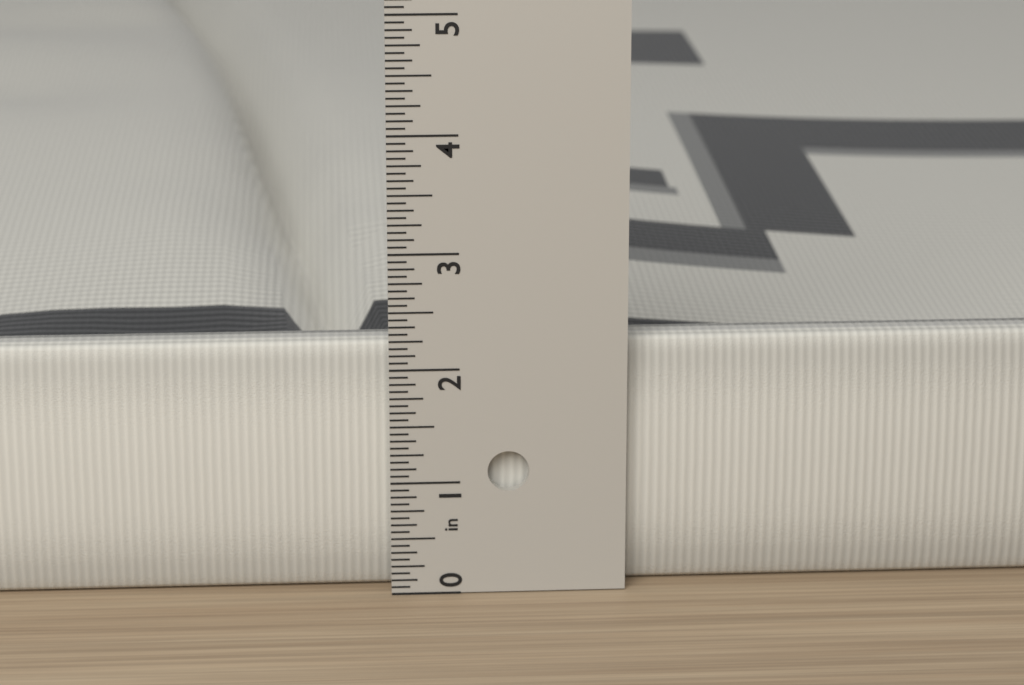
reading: 2.1875 in
